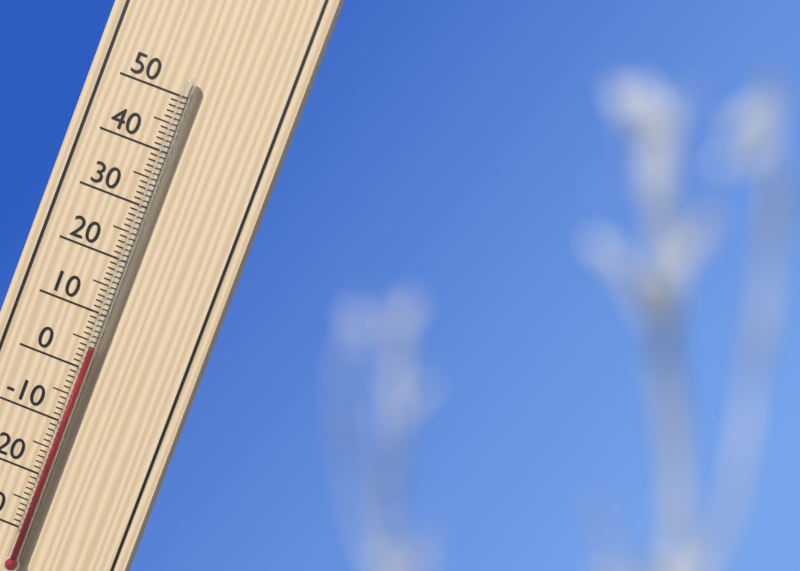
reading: 4 °C
